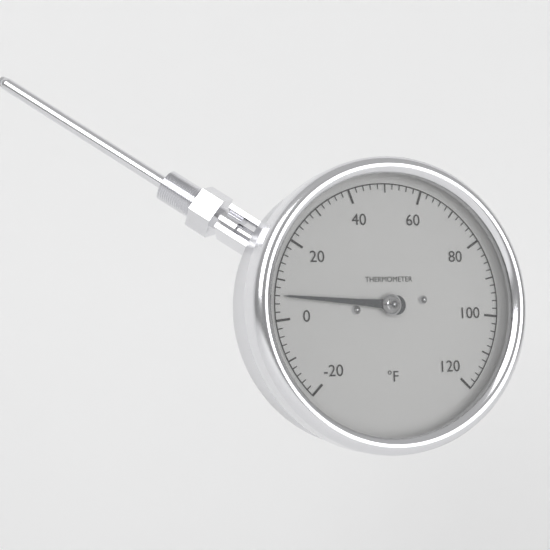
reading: 6 °F
